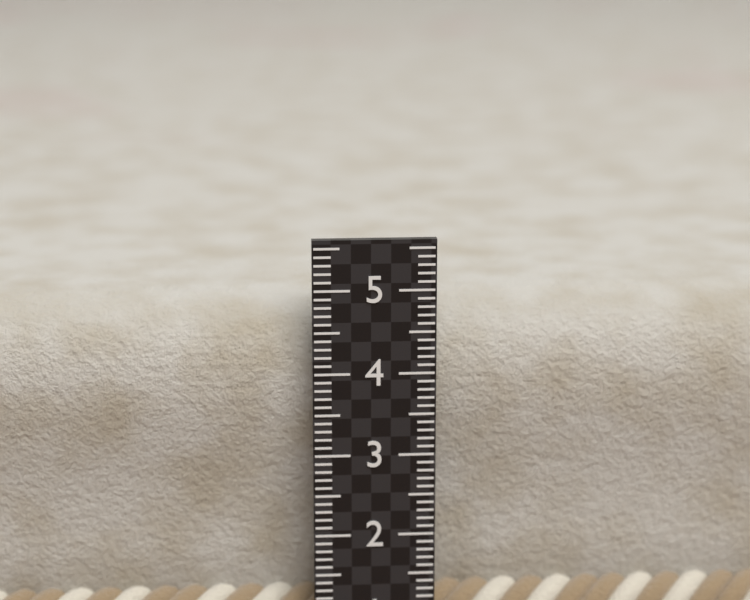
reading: 4.8 (no unit)
